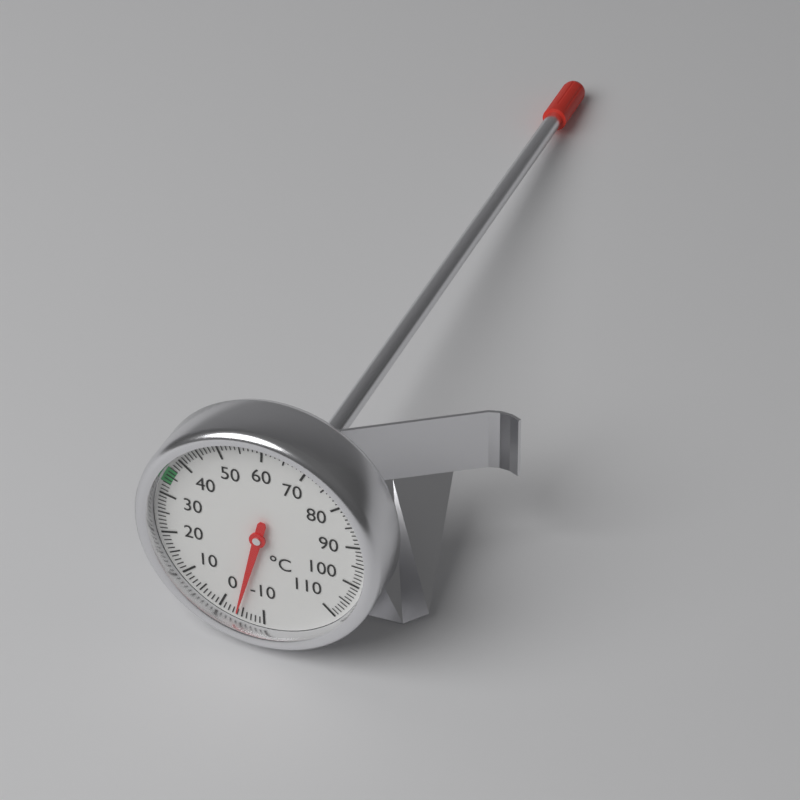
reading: -4 °C
